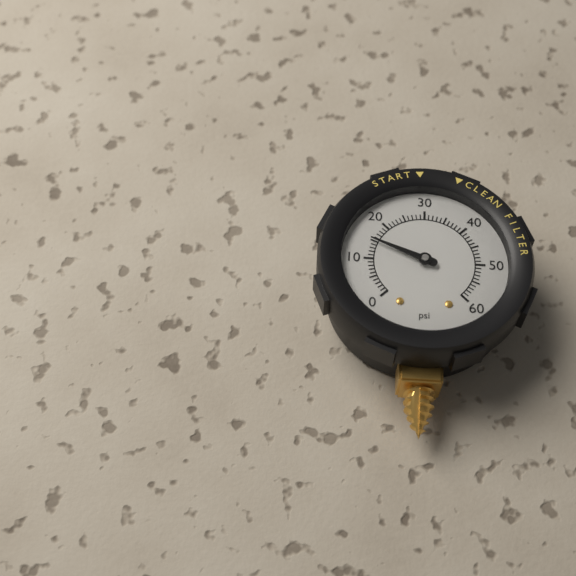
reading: 15 psi
